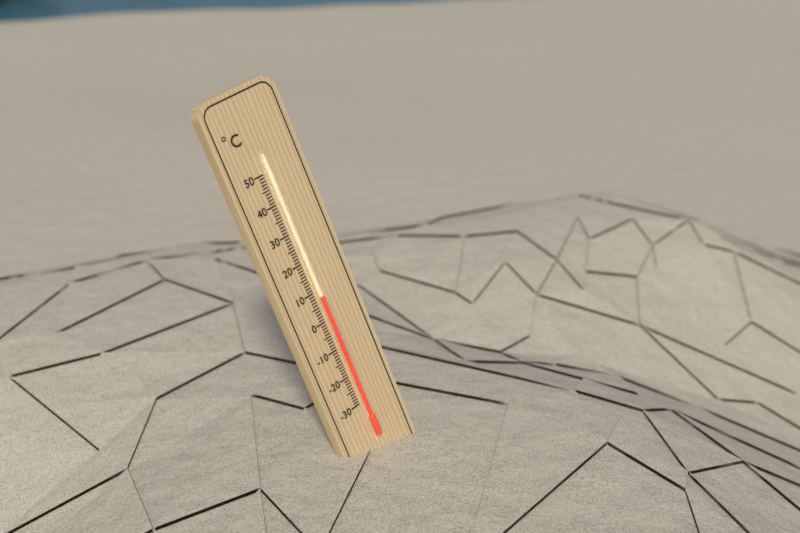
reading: 8 °C
